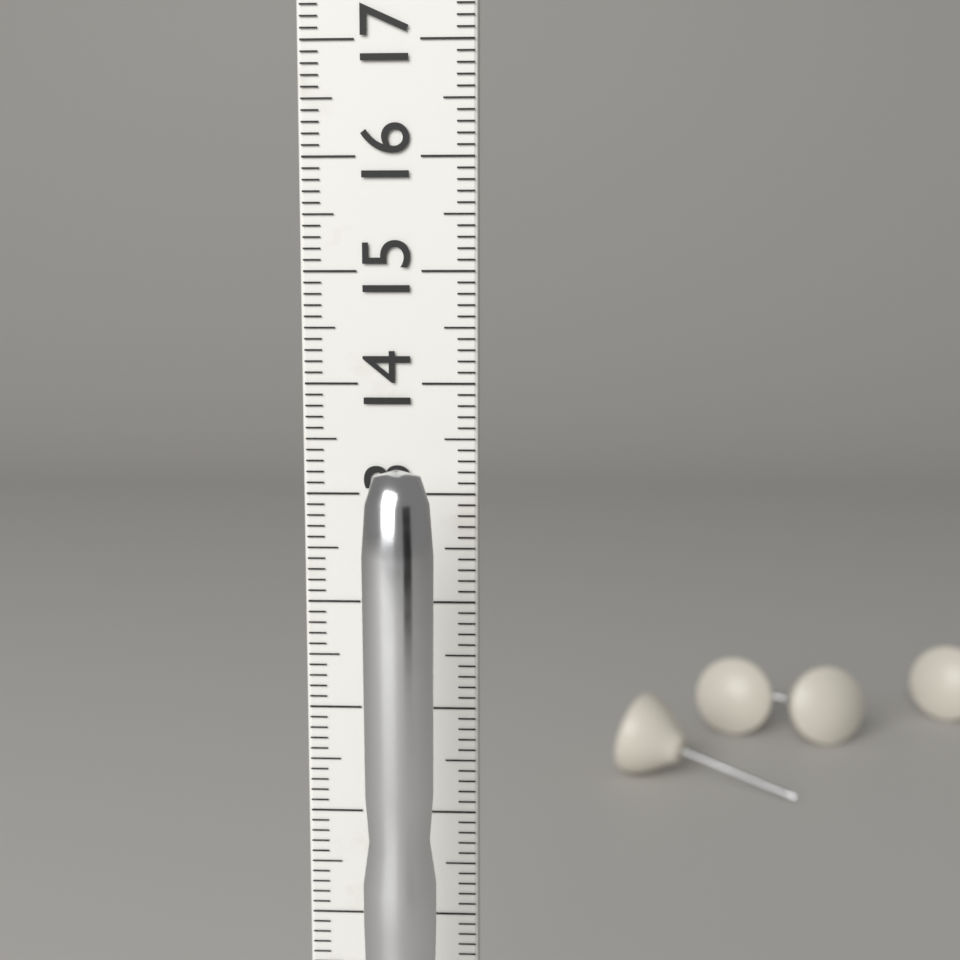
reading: 13.4 cm
